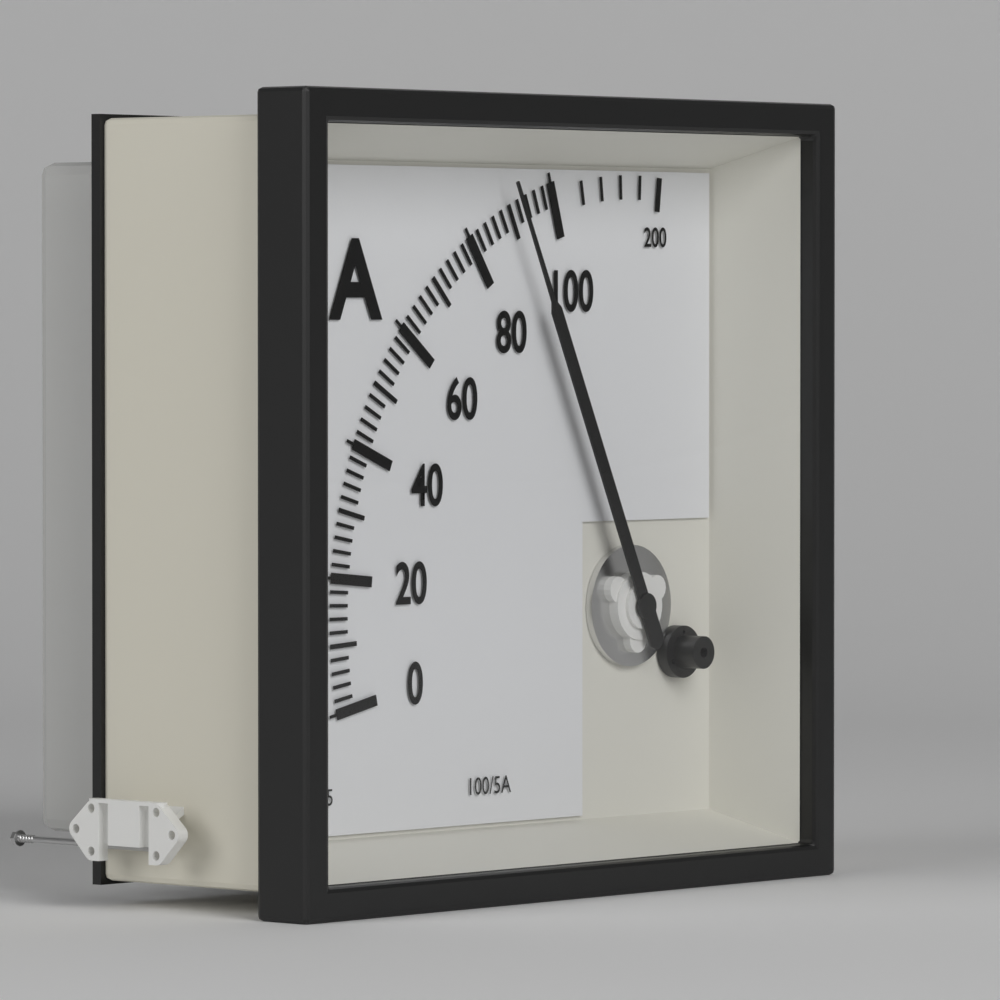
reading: 90 A
